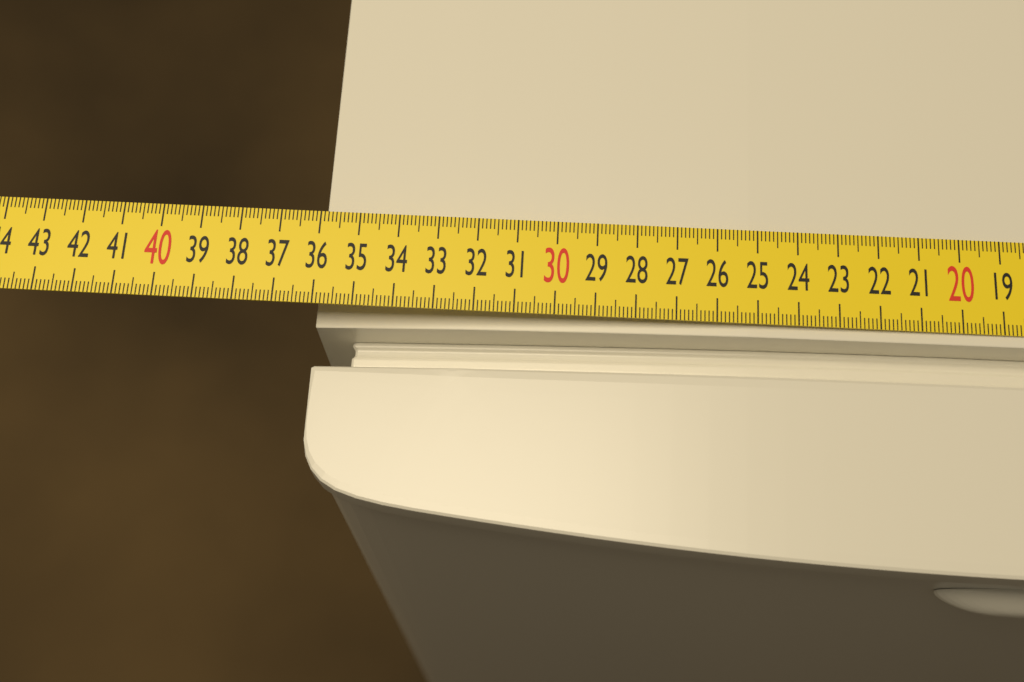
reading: 36.0 cm
